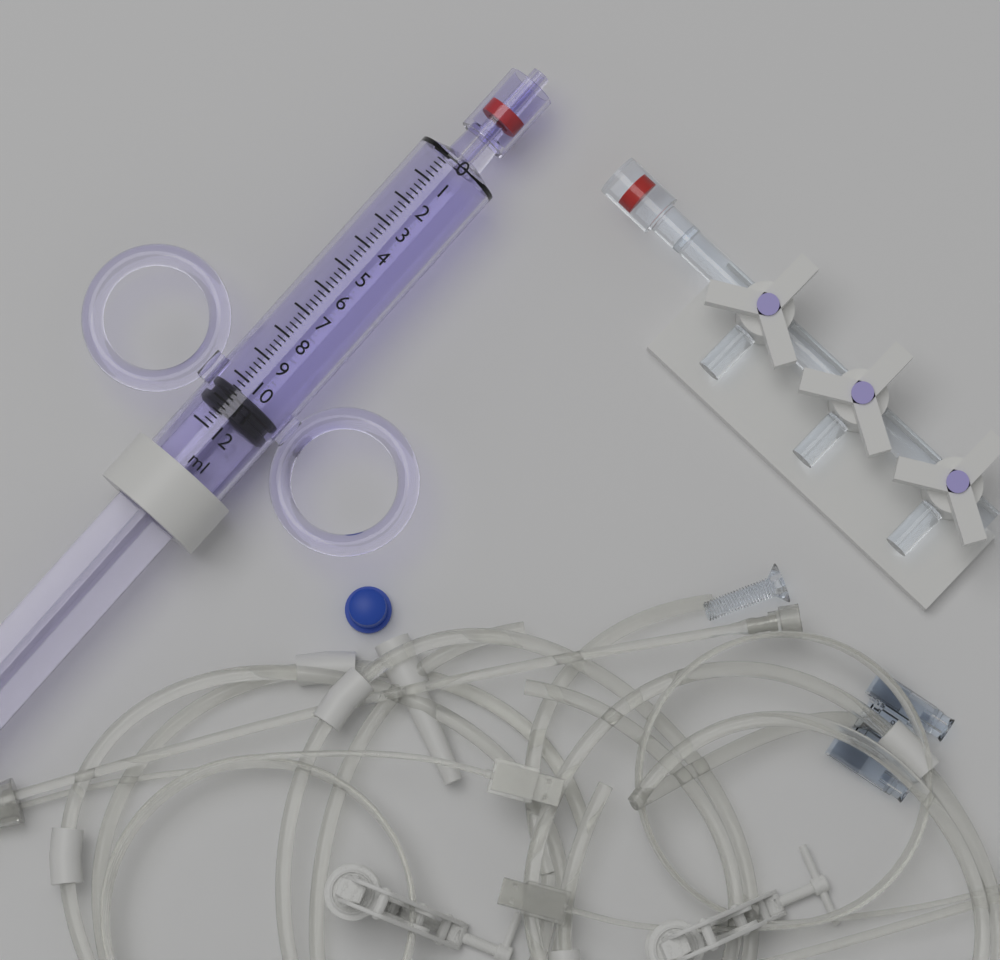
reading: 10.4 ml
